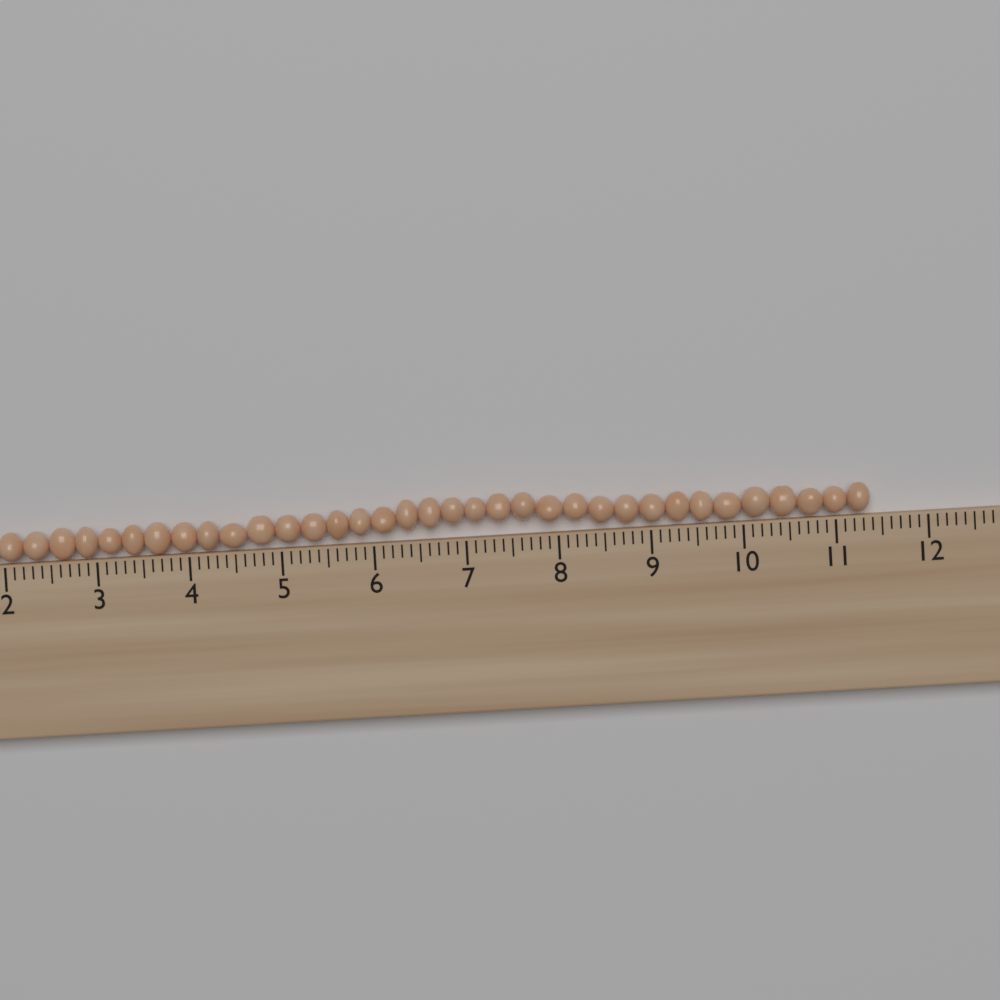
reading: 11.4 cm
